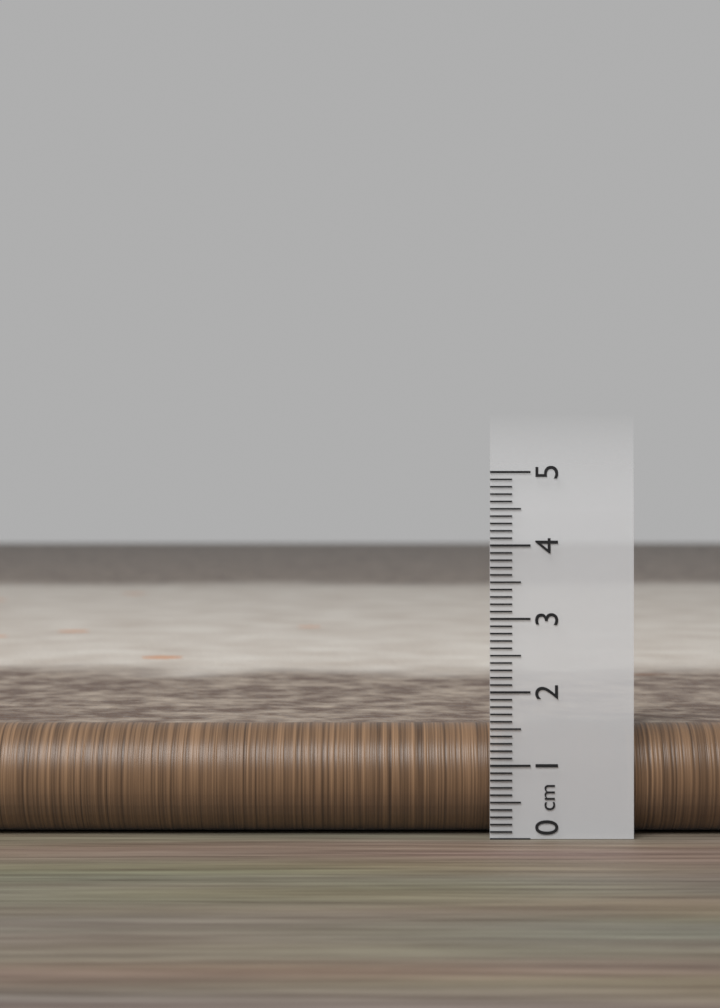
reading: 1.5 cm
